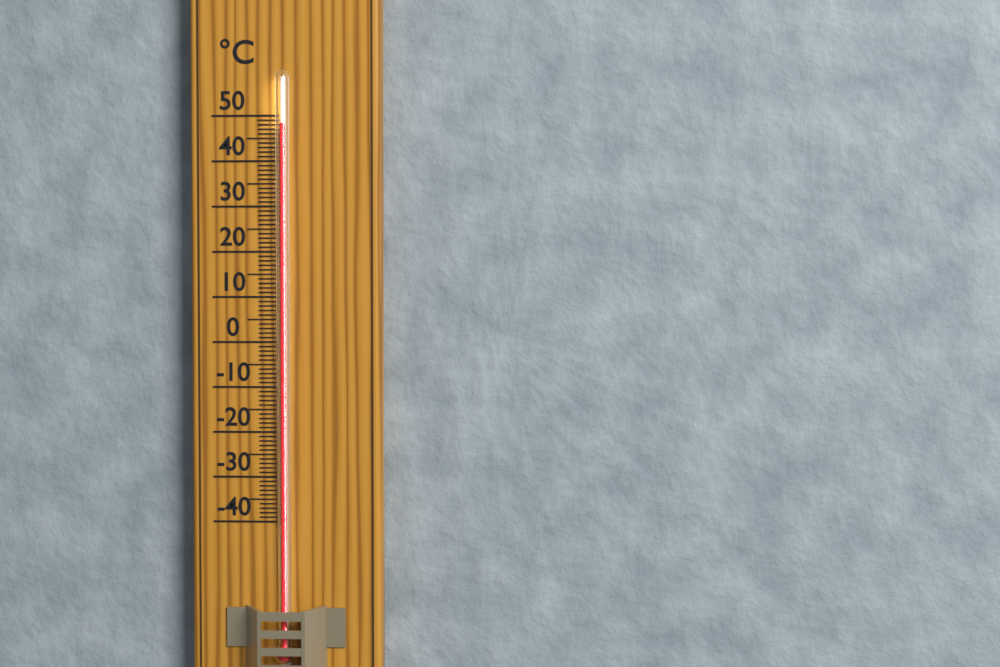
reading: 48 °C
